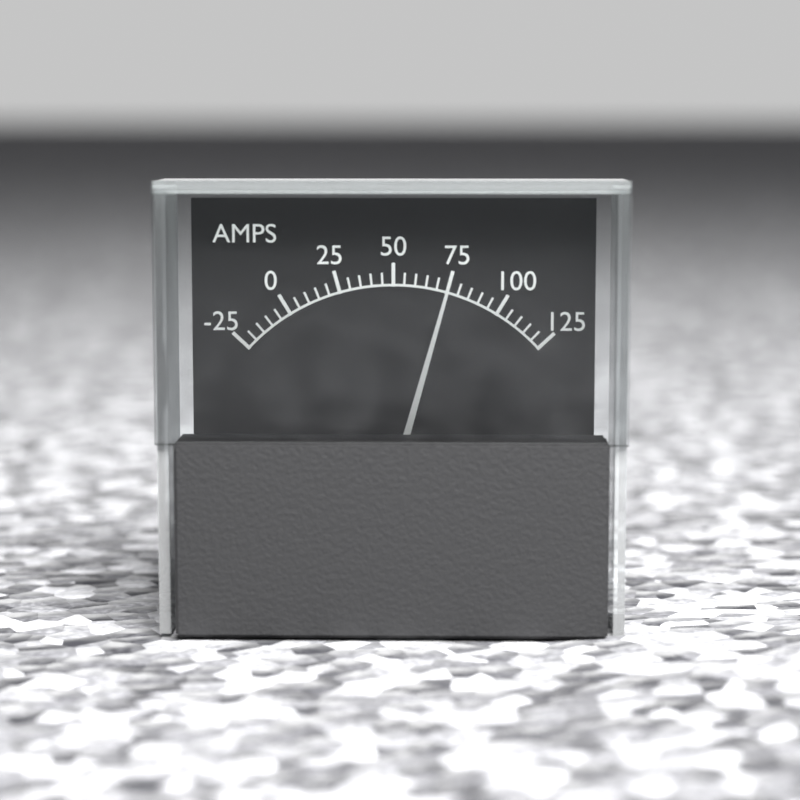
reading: 75 A
